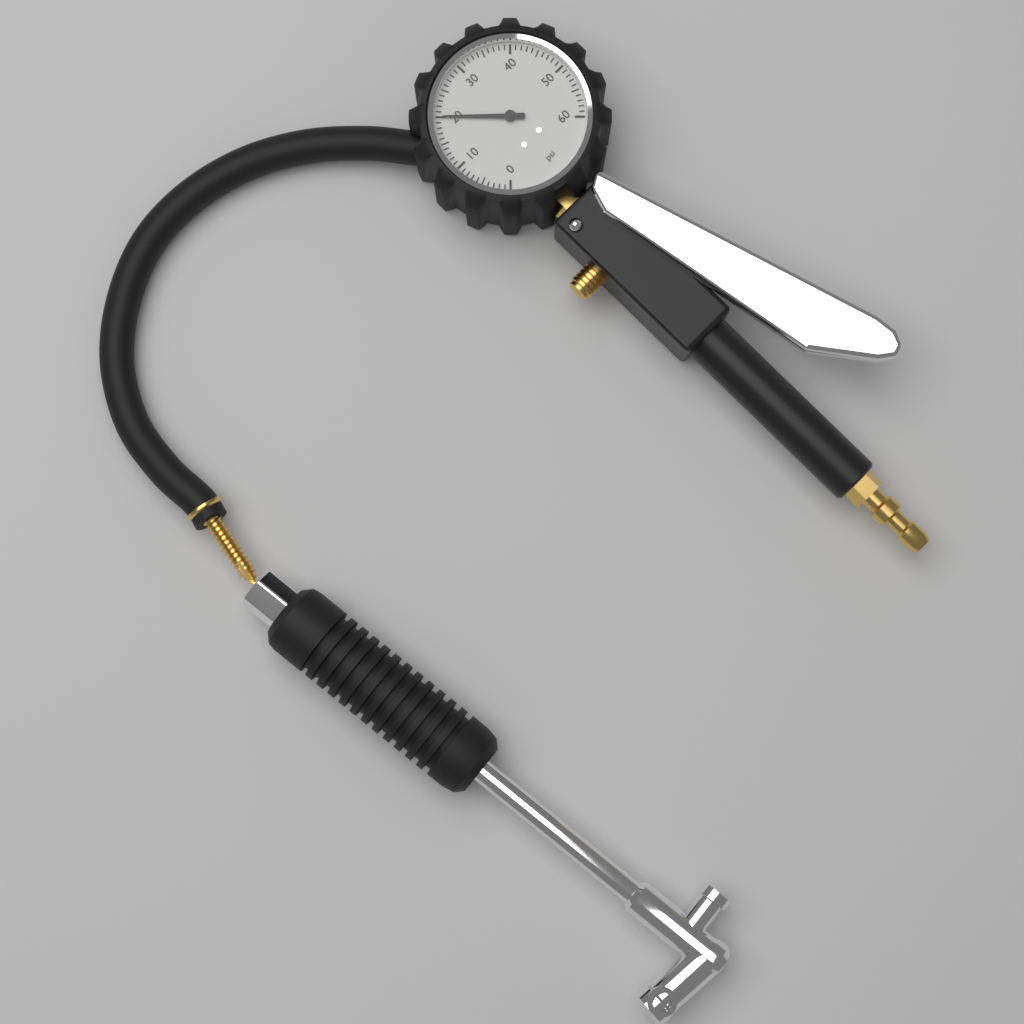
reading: 20 psi
